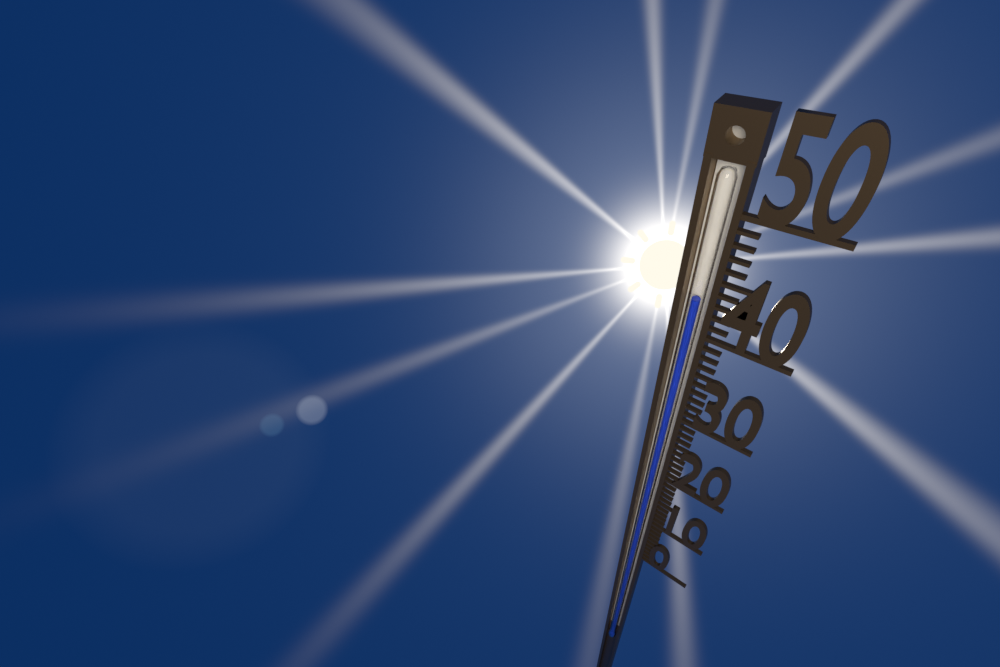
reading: 43 (no unit)
